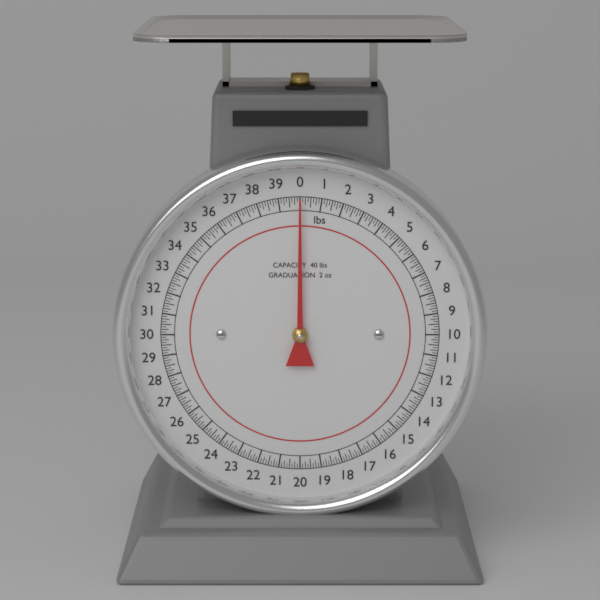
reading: 0.000 lbs
